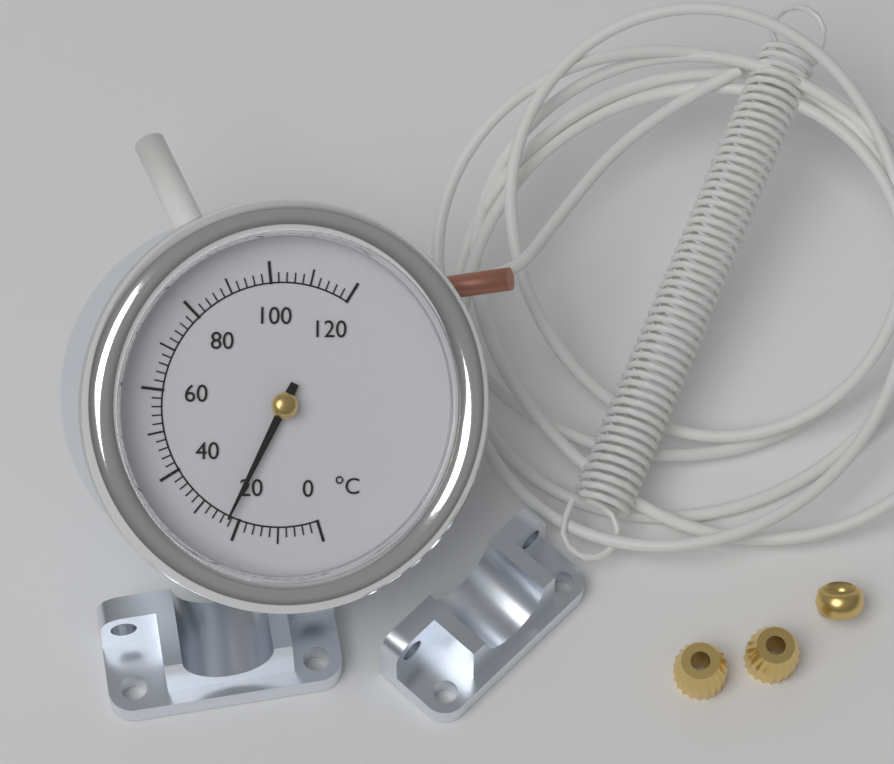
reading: 23 °C
